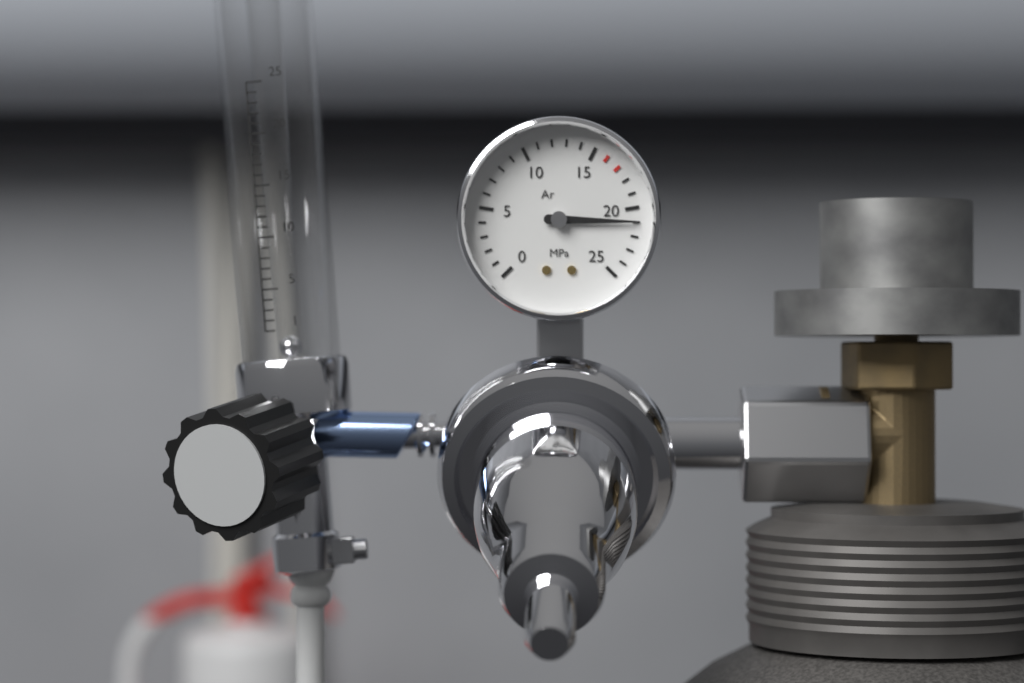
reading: 21 MPa
